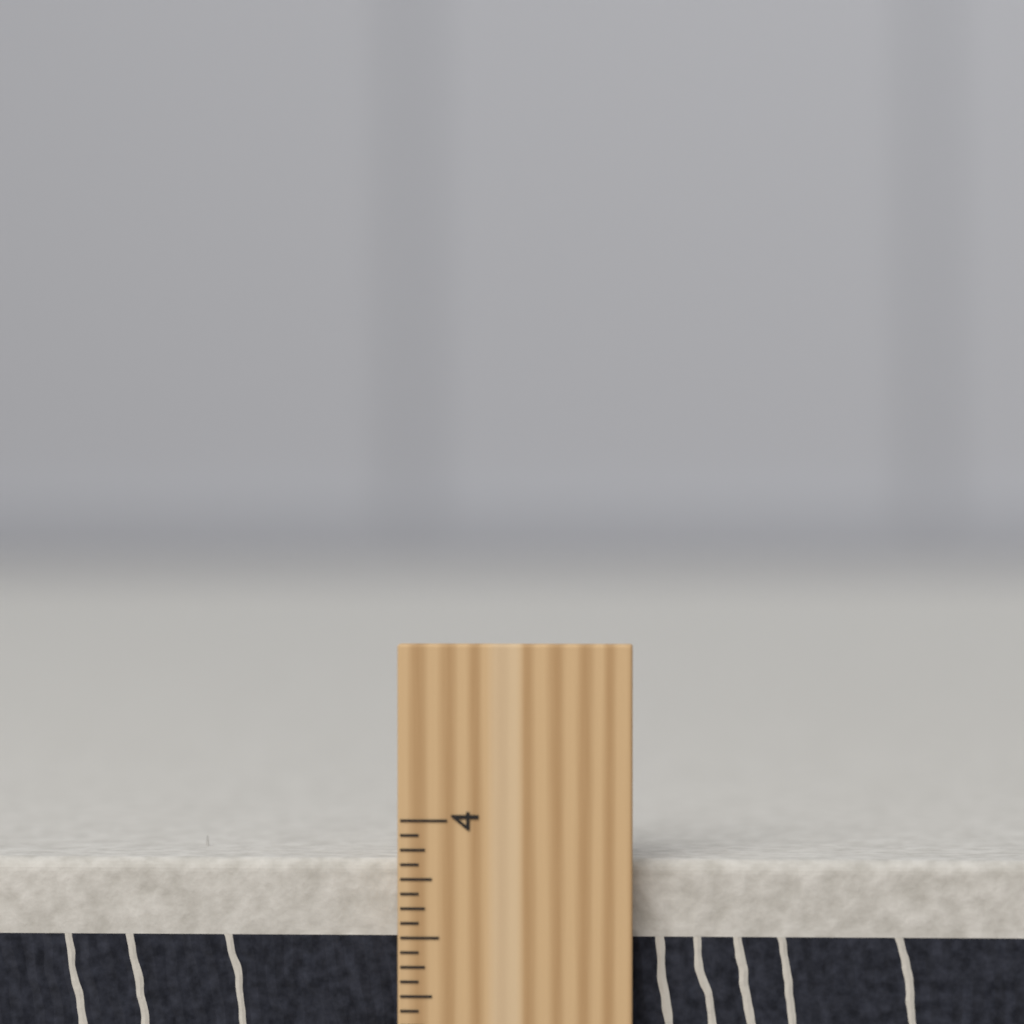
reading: 3.8750 inch
